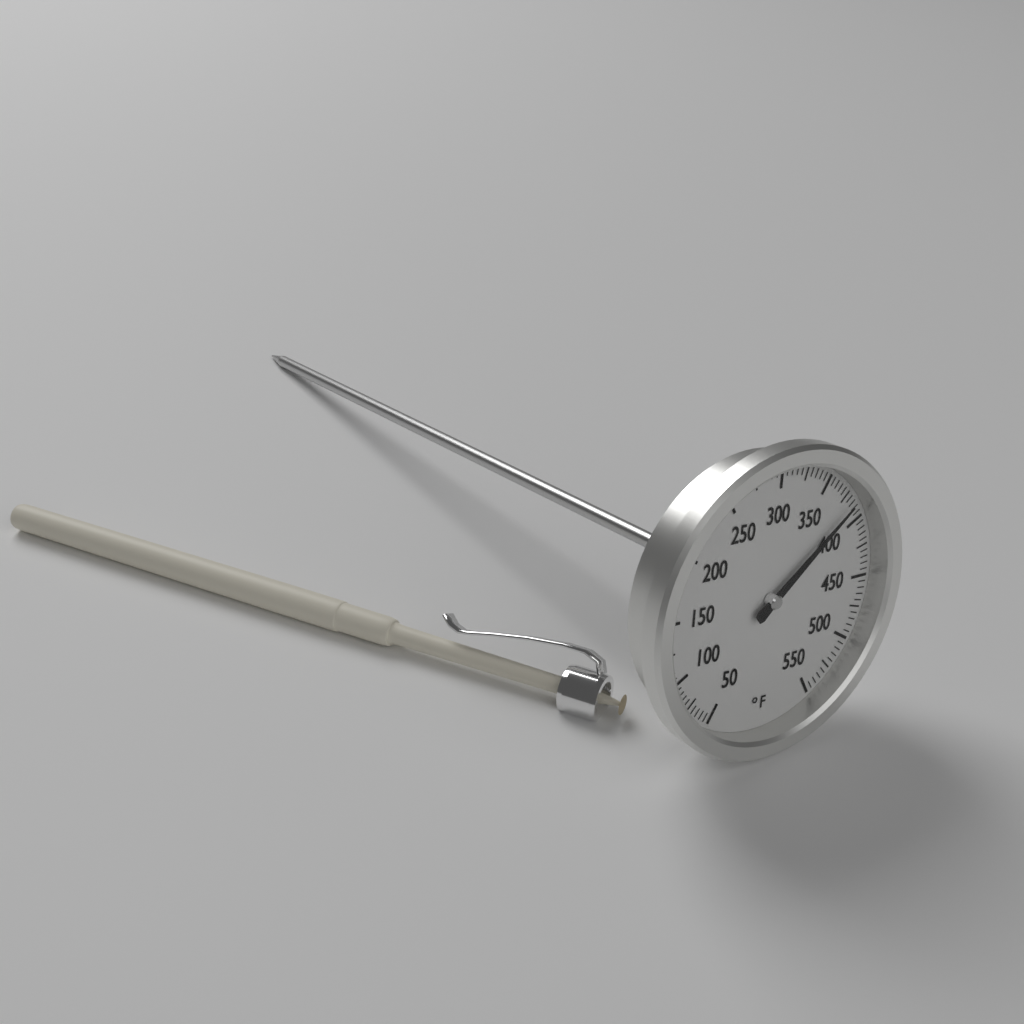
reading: 385 °F
